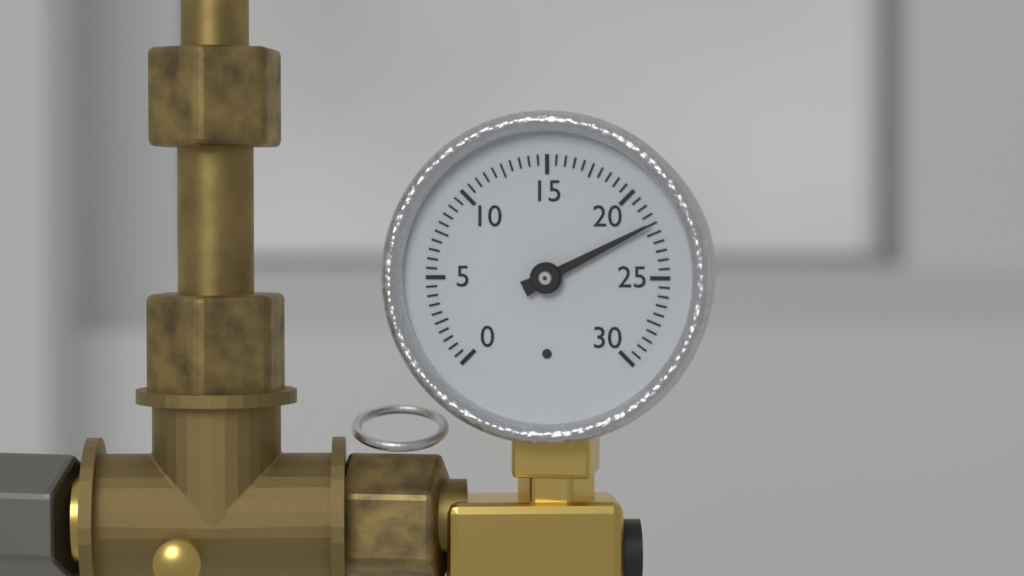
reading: 22.0 (no unit)
